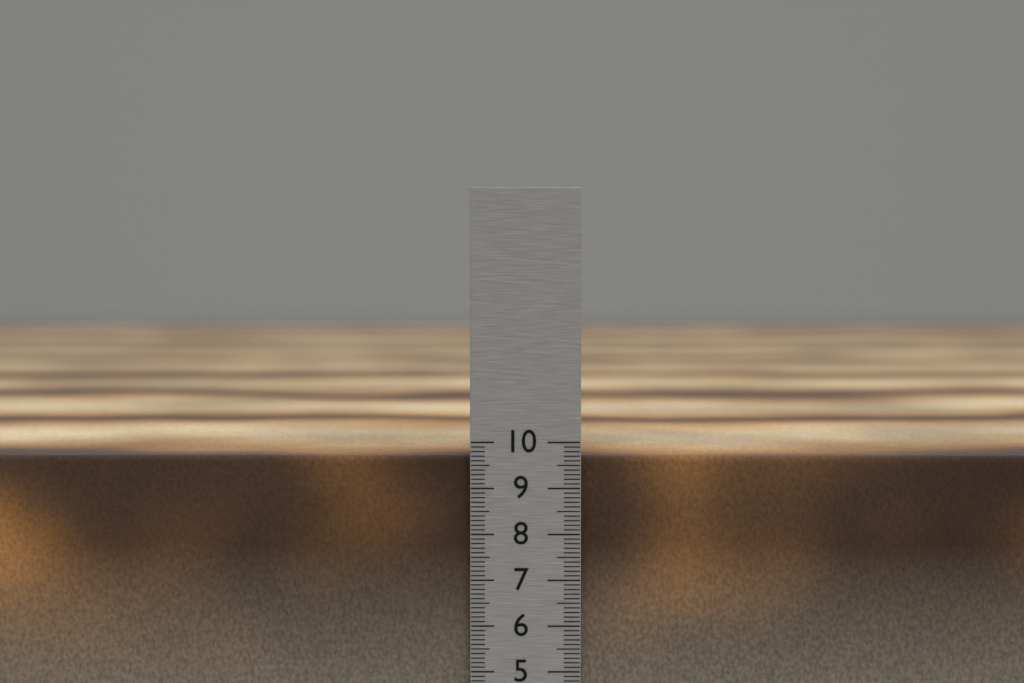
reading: 9.7 cm
